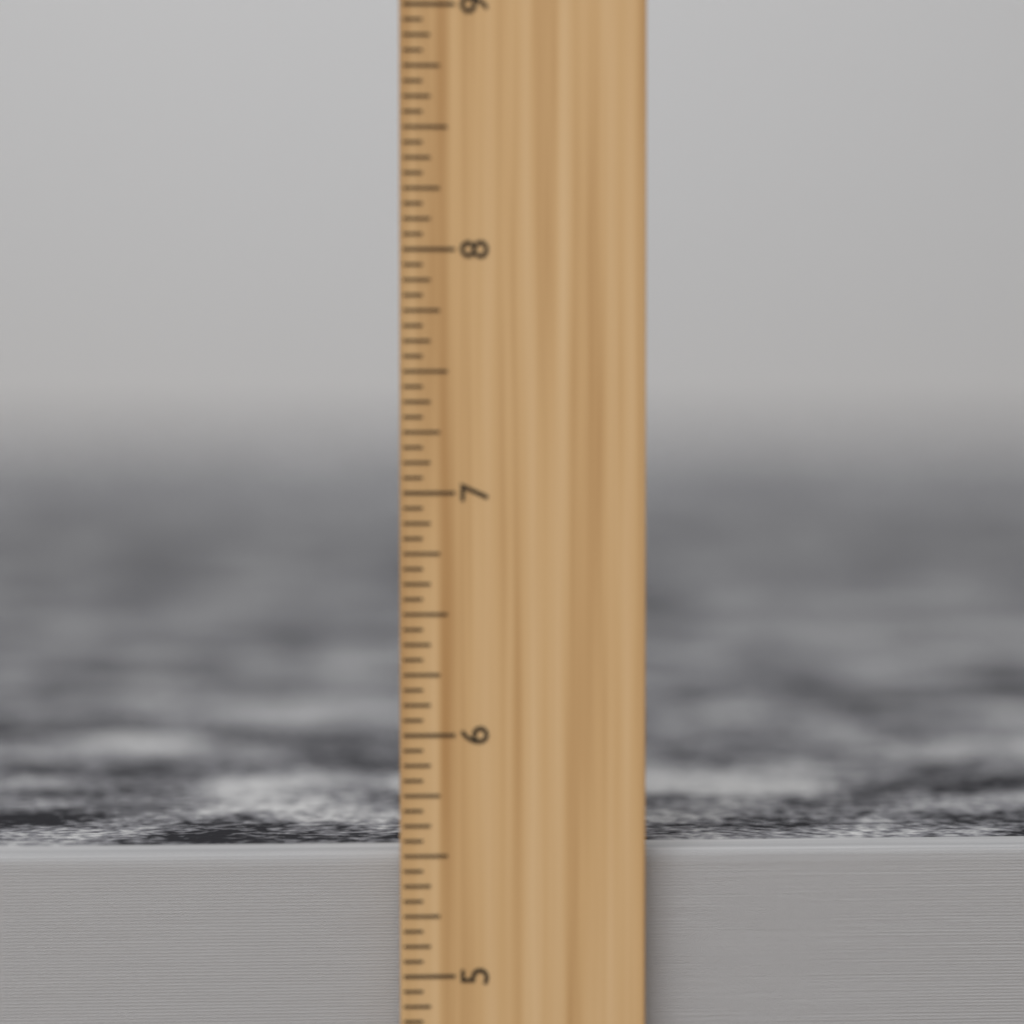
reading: 5.5000 inch
